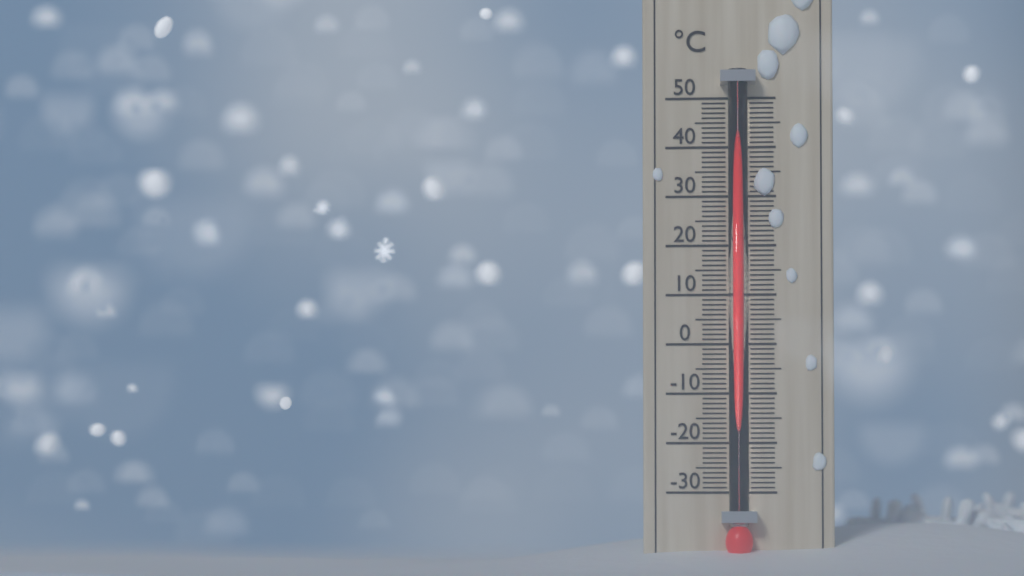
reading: 41 °C
